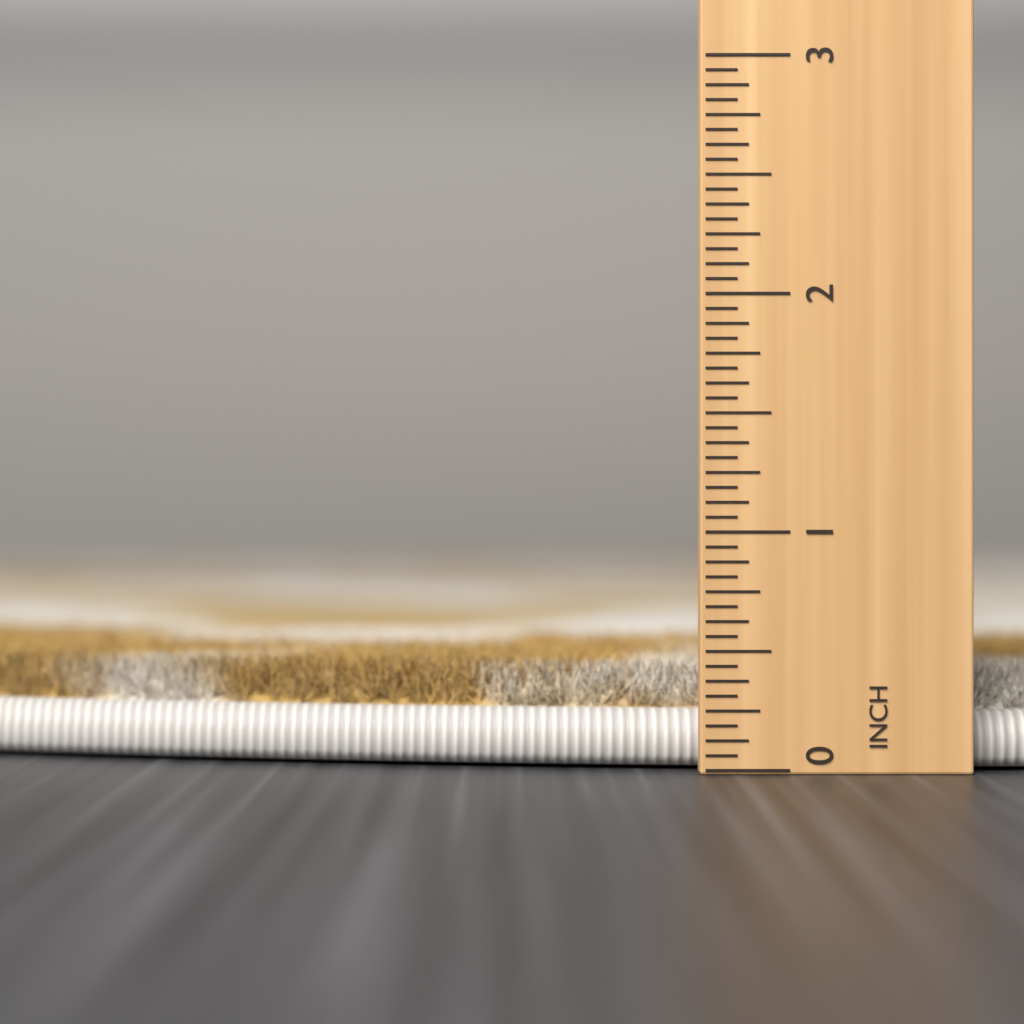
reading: 0.4400 in
